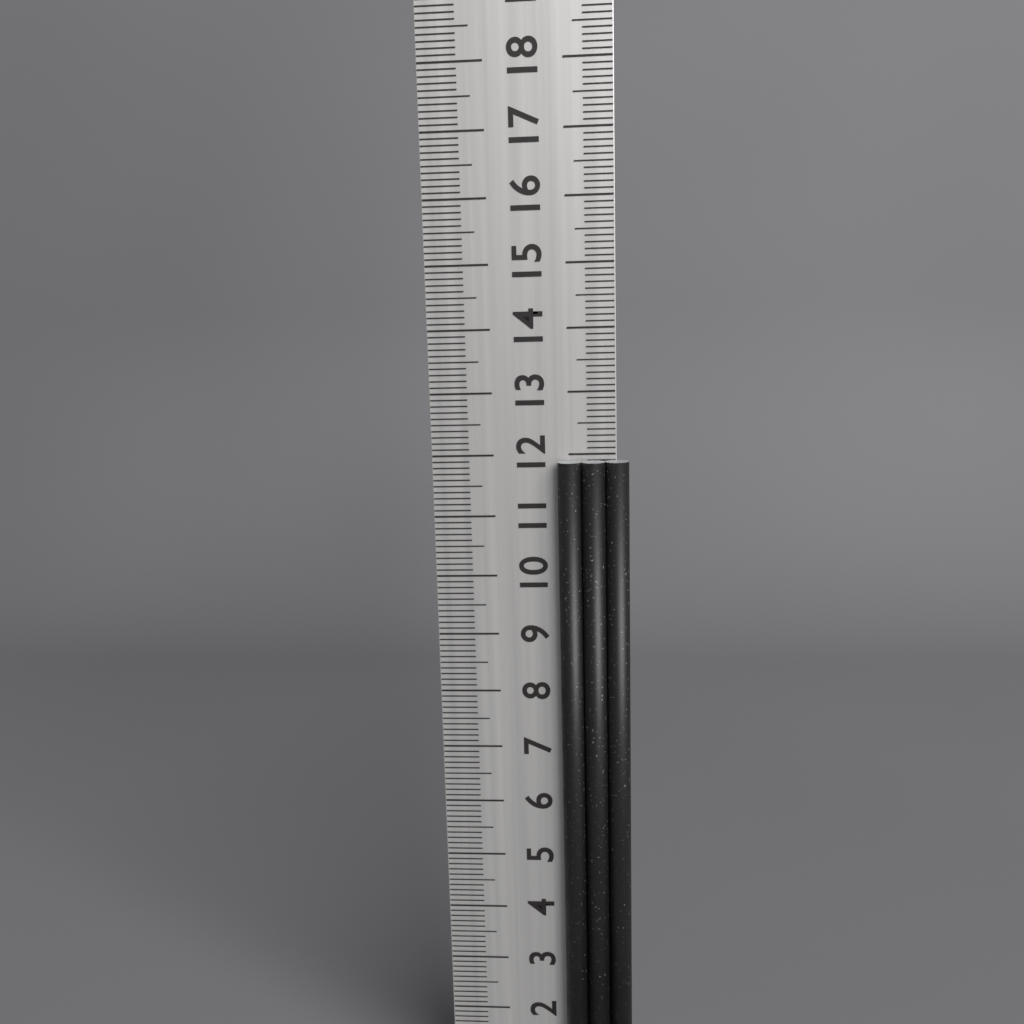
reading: 11.9 cm
